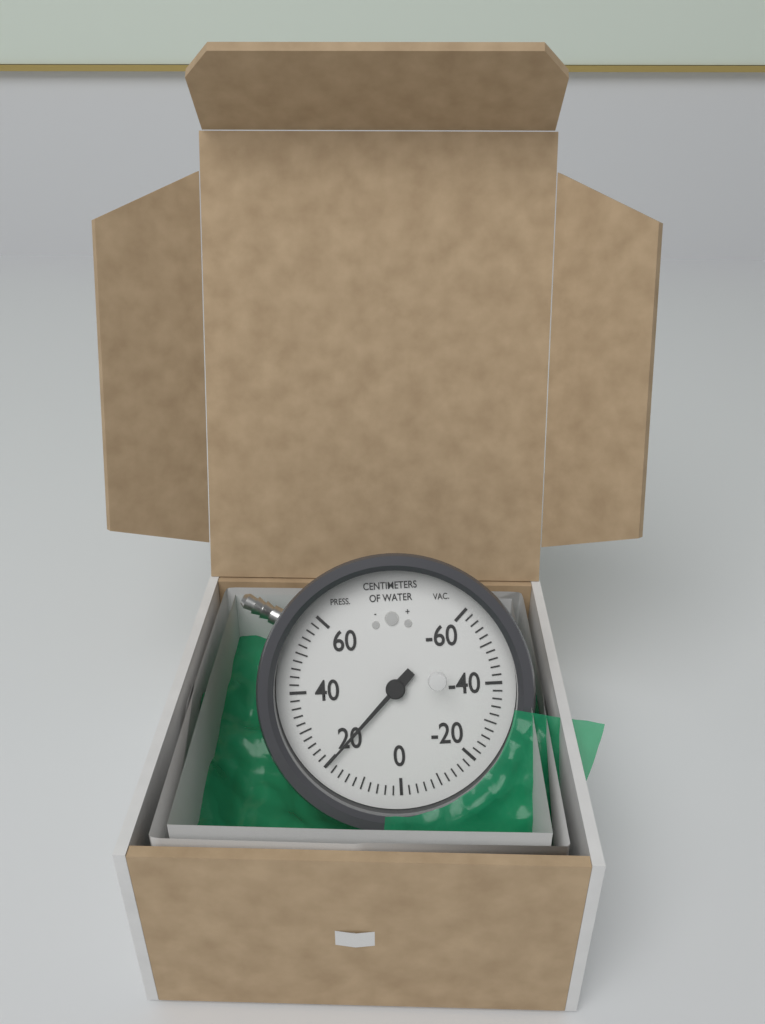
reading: 20 cmH2O
